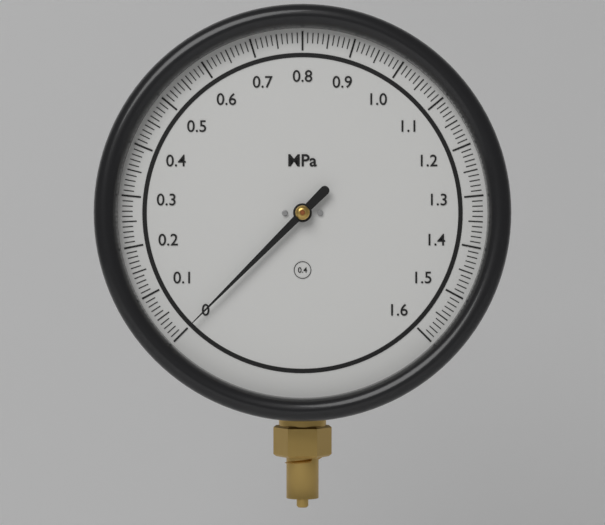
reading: 0.00 MPa
